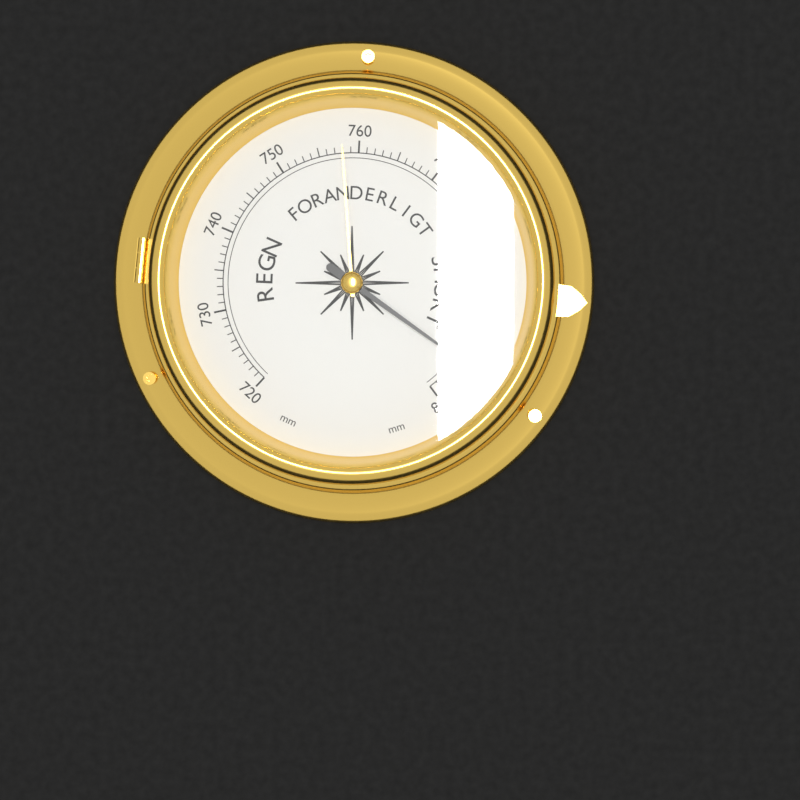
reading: 795 mm
